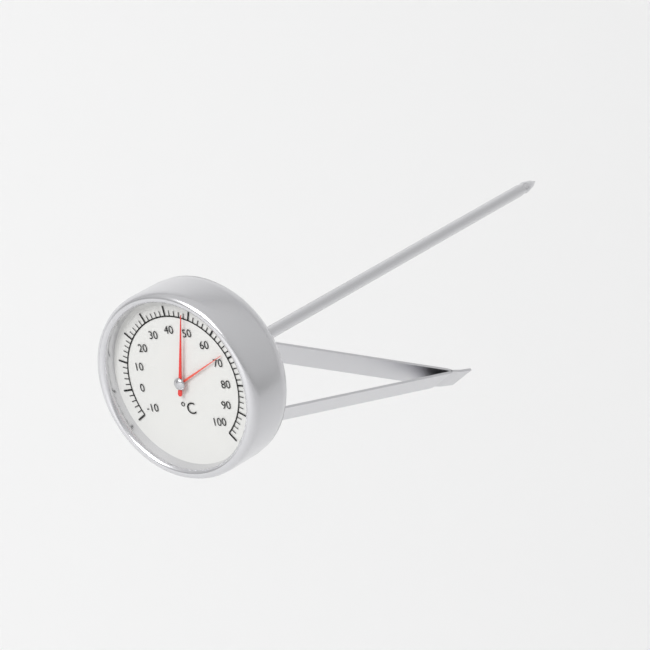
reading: 48 °C
